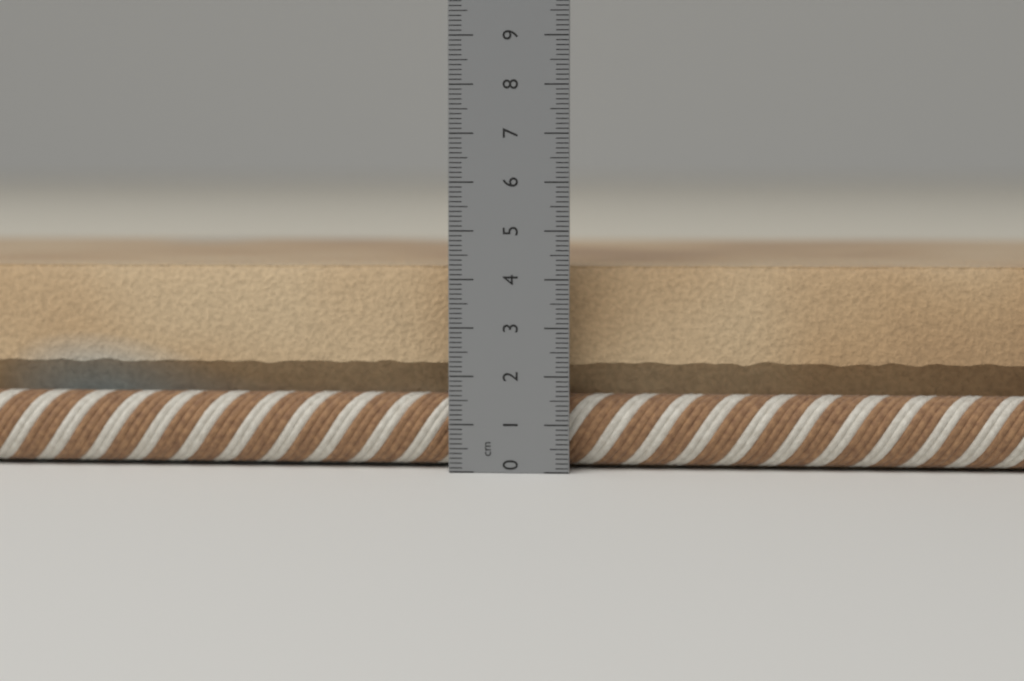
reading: 4.3 cm
